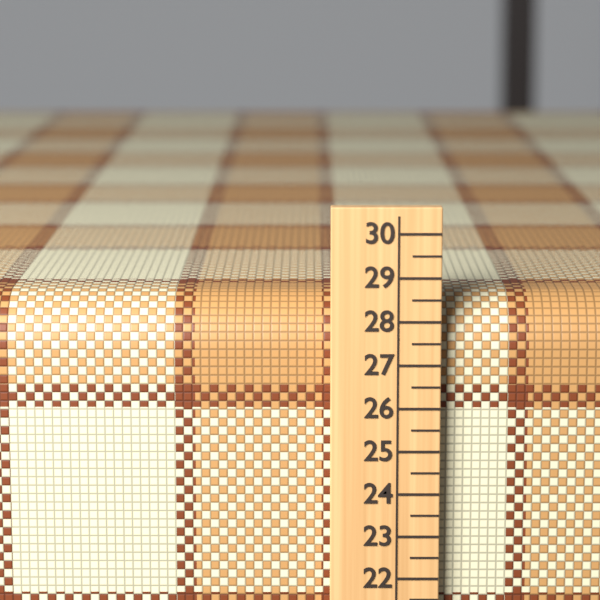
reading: 28.5 (no unit)
